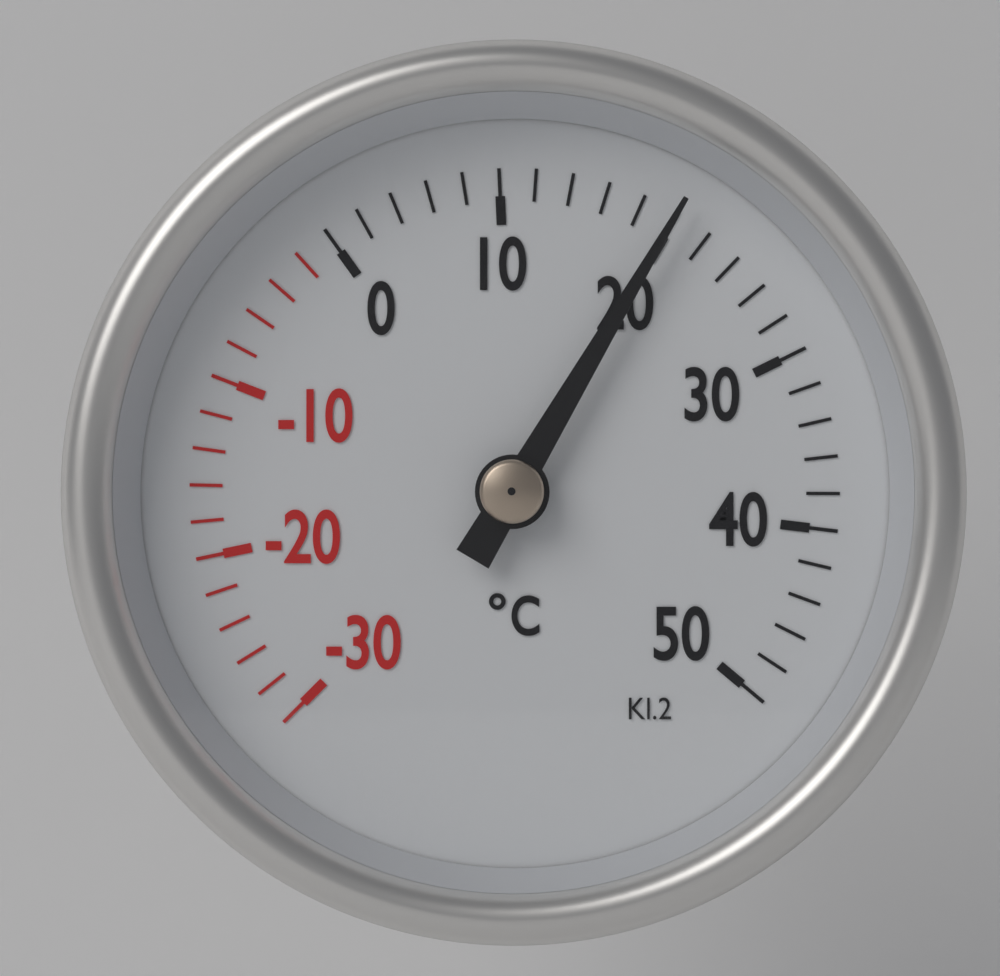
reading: 20 °C
